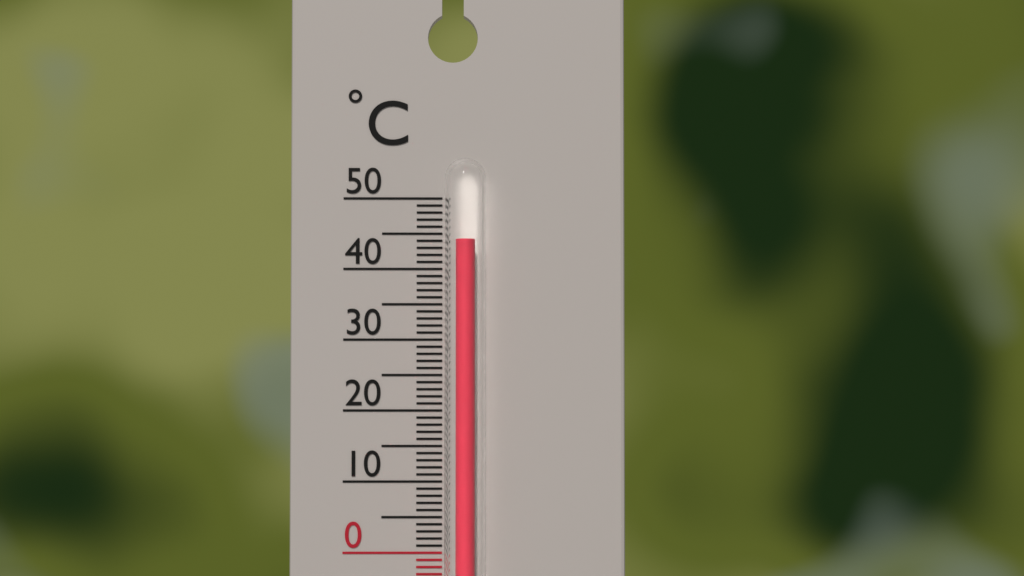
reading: 44 °C
